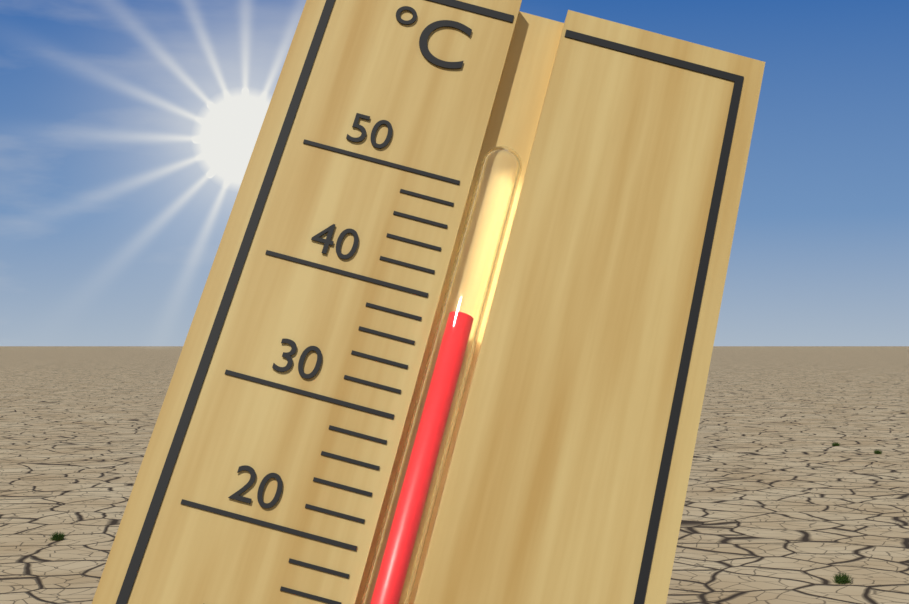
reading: 39 °C
